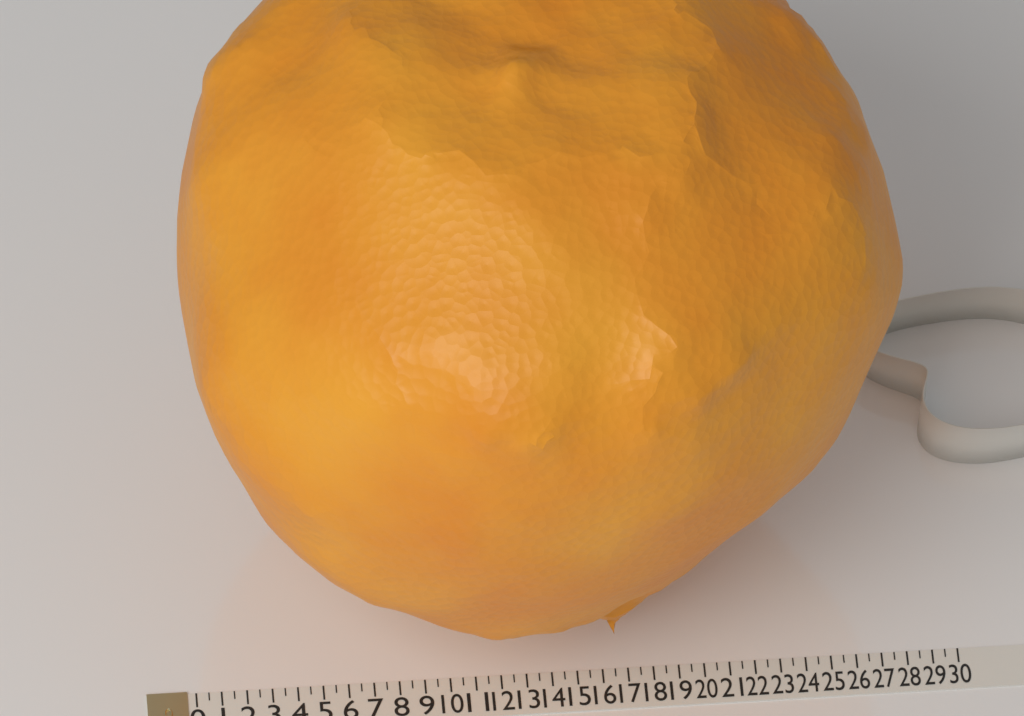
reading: 28.0 (no unit)
